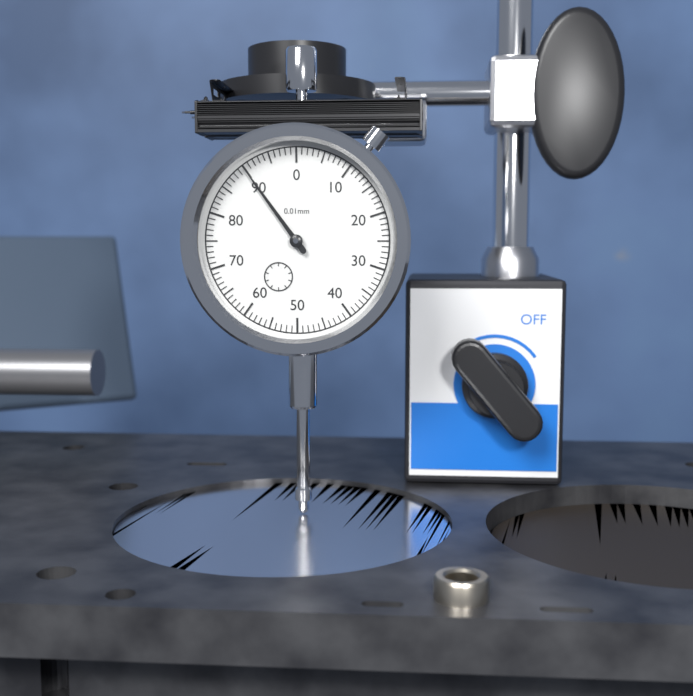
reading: 90 0.01mm
